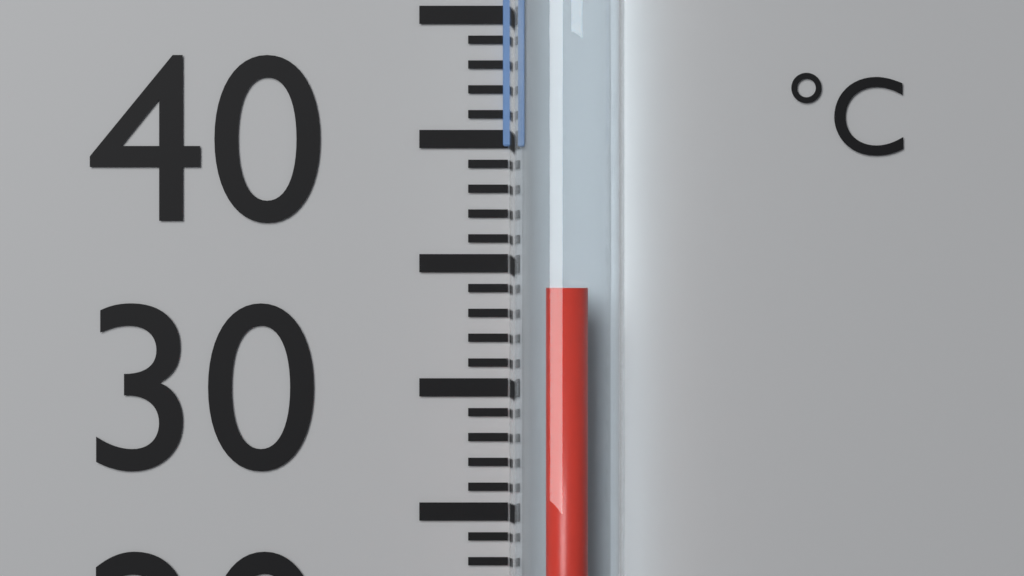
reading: 34 °C
